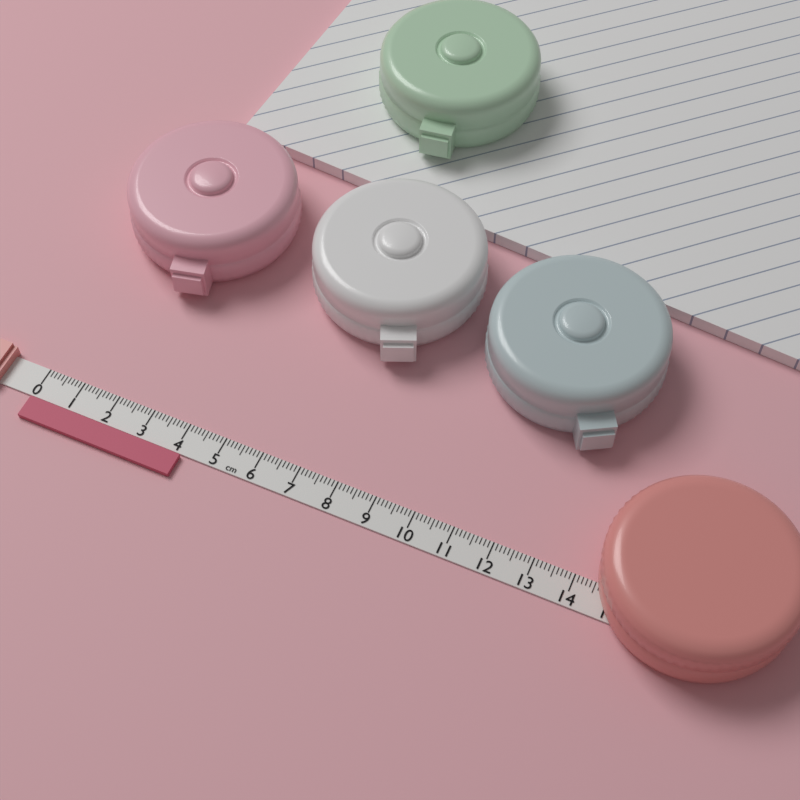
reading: 4.2 cm
